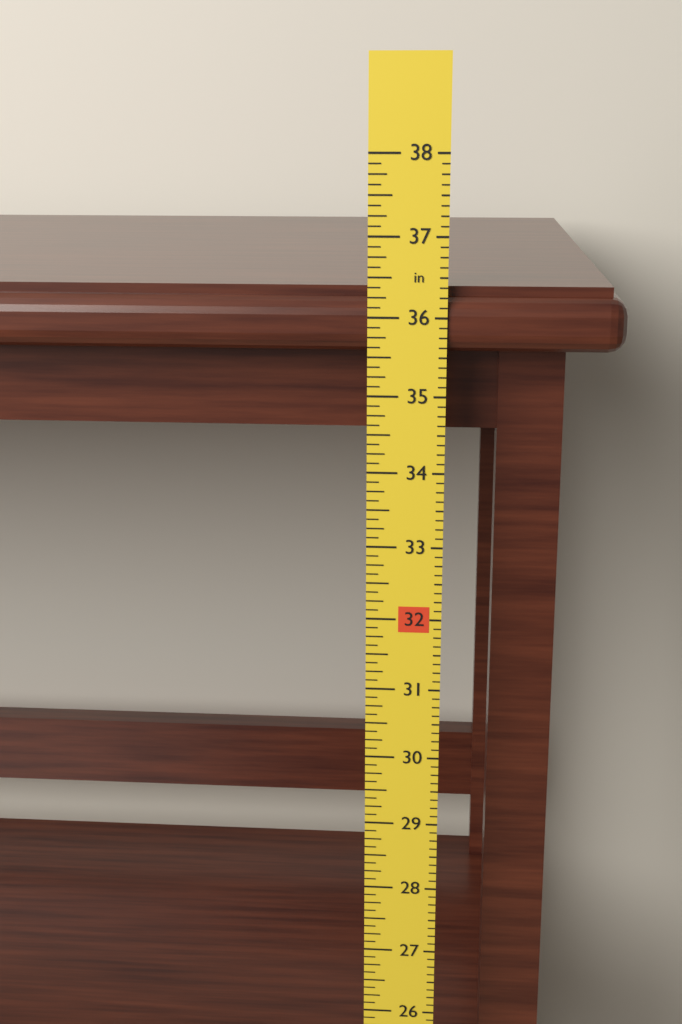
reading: 36.375 in
